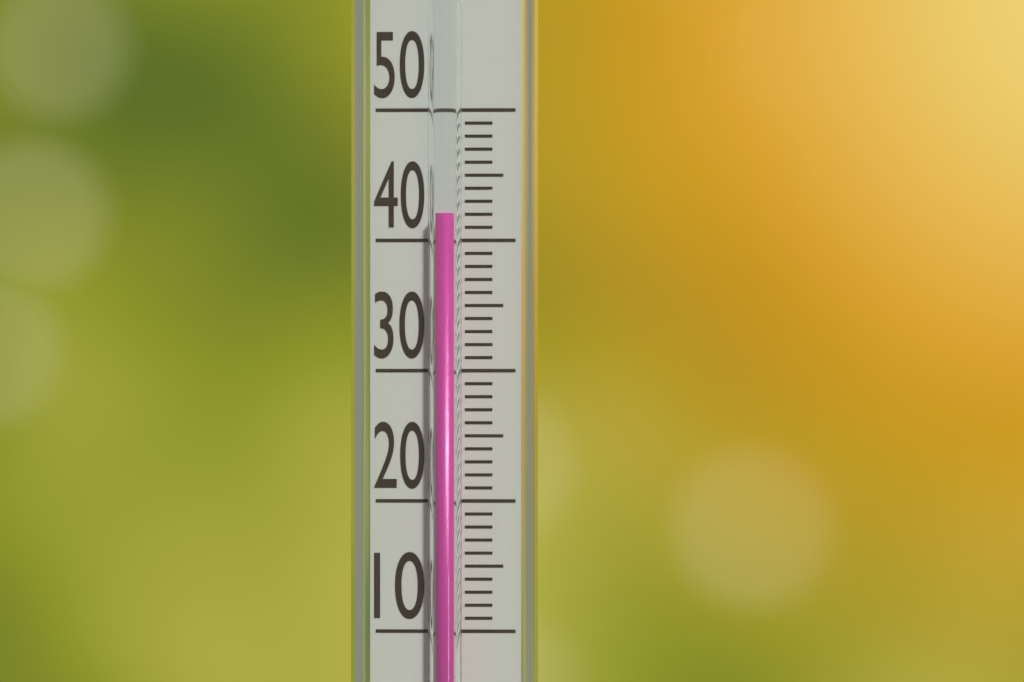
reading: 42 (no unit)
